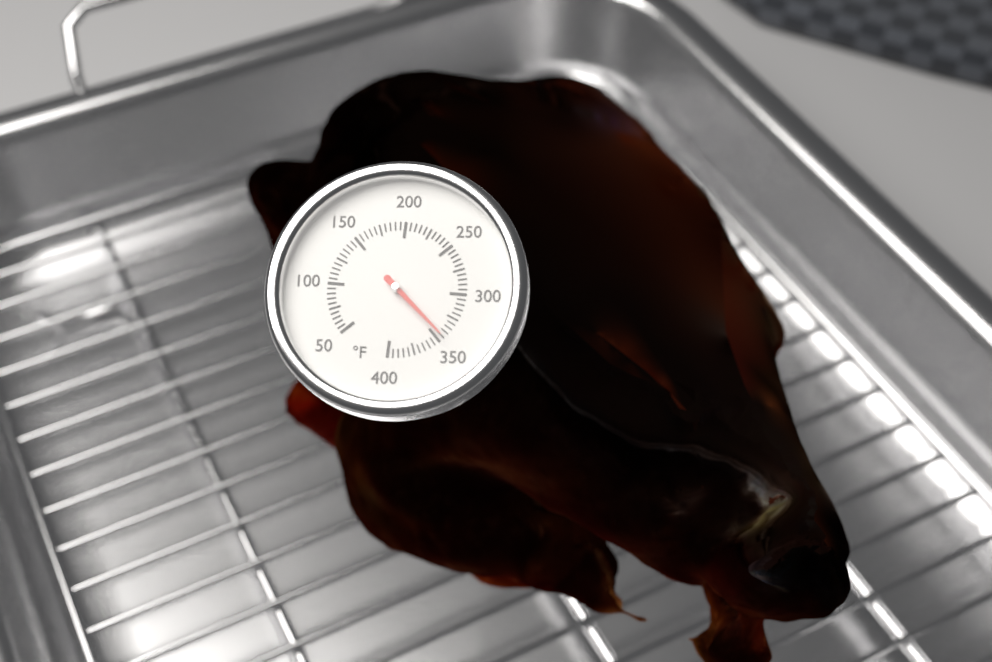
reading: 345 °F
